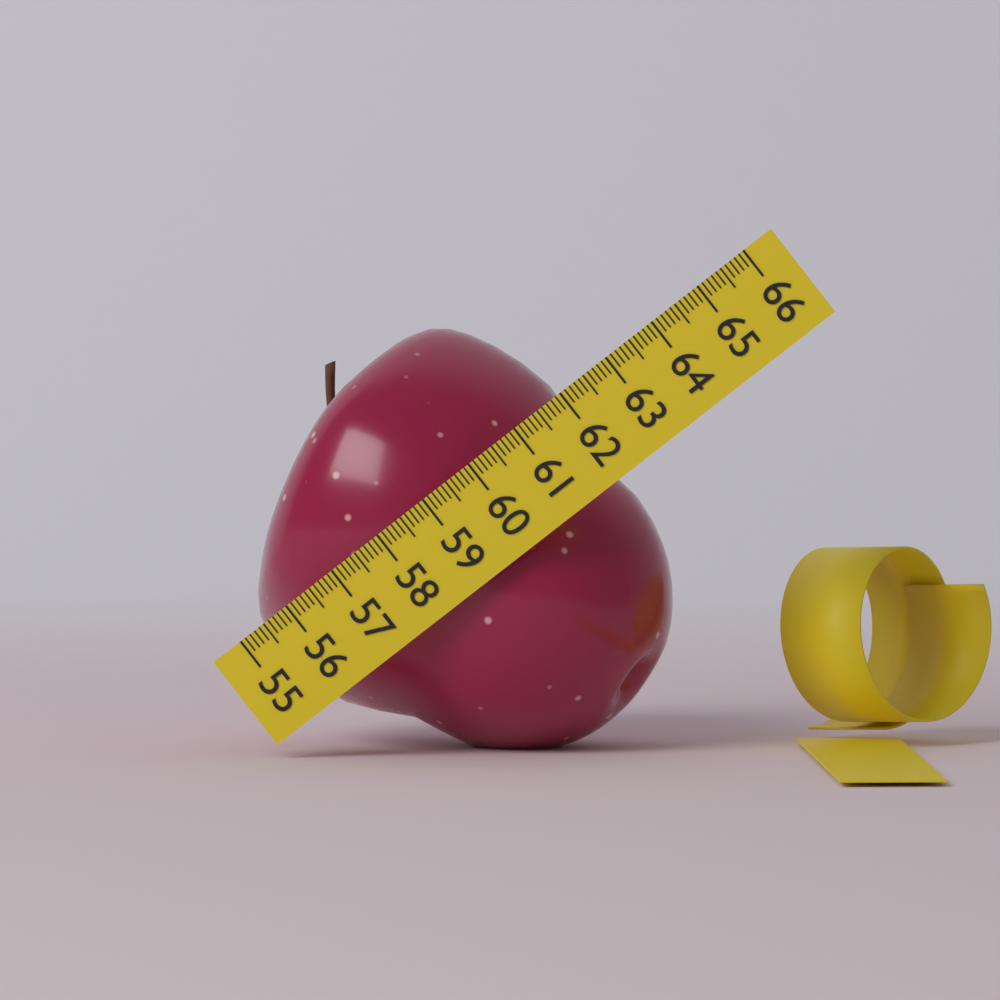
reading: 61.7 (no unit)
